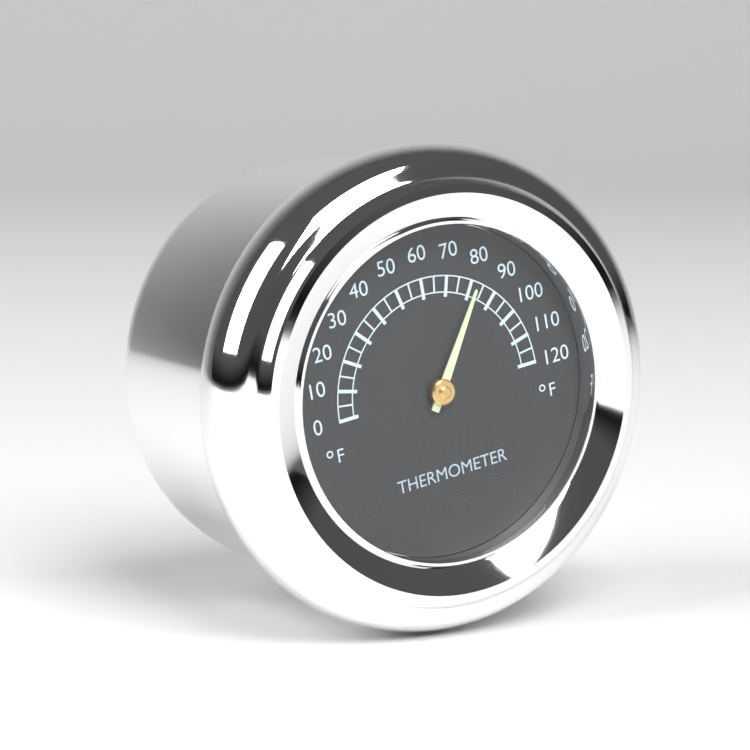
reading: 82 °F
